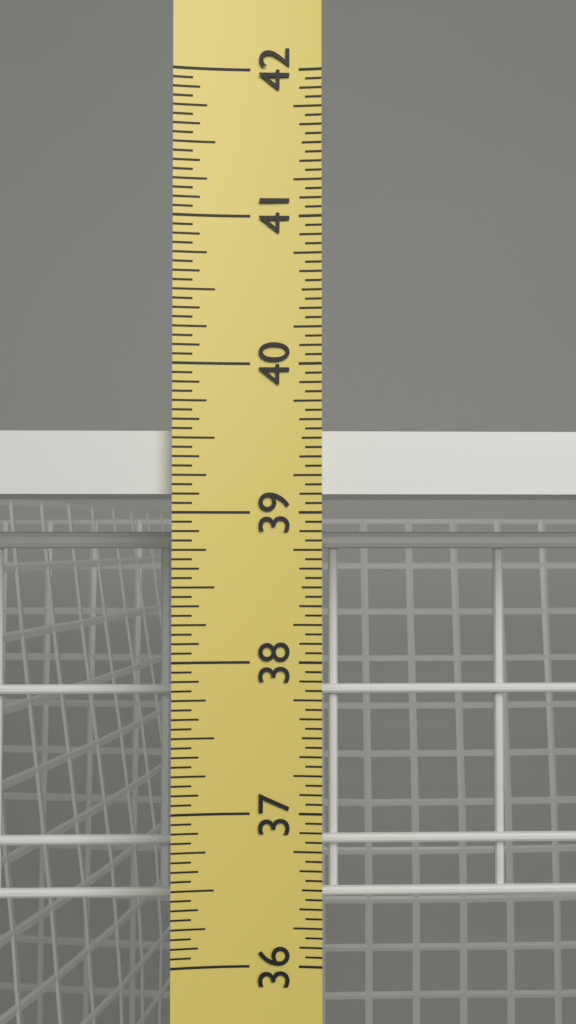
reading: 39.5625 in
